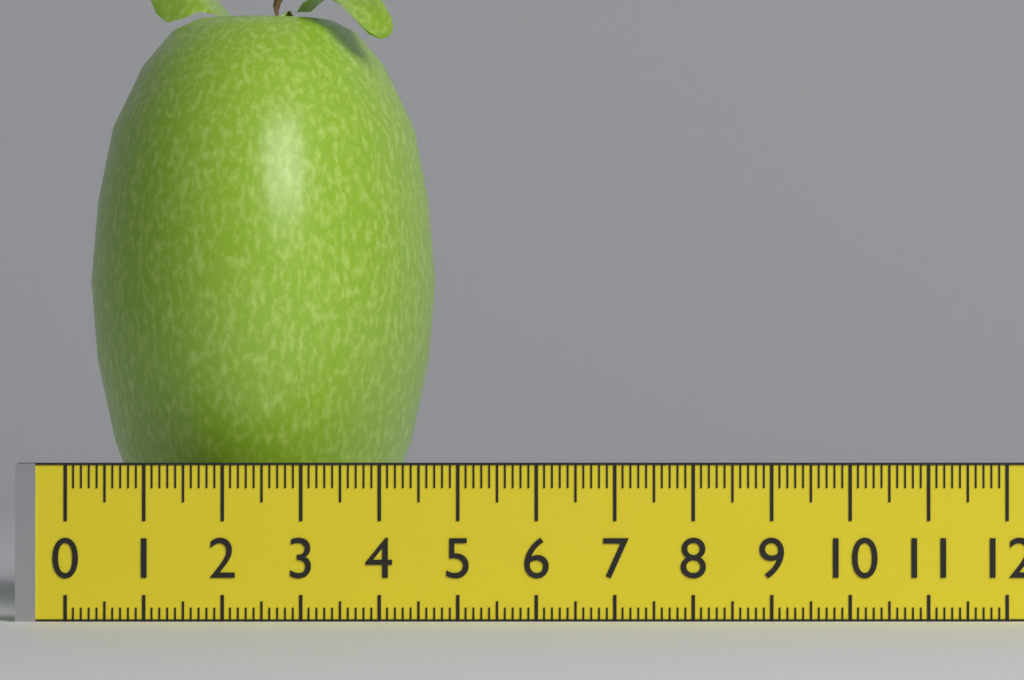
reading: 4.6 (no unit)
